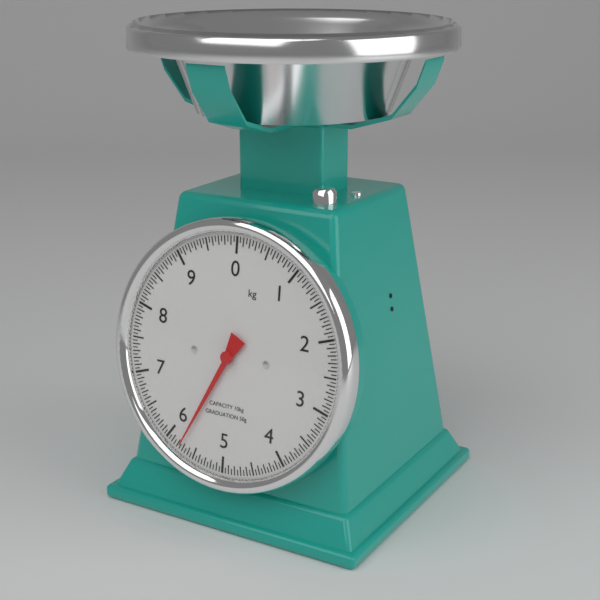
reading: 5.75 kg
